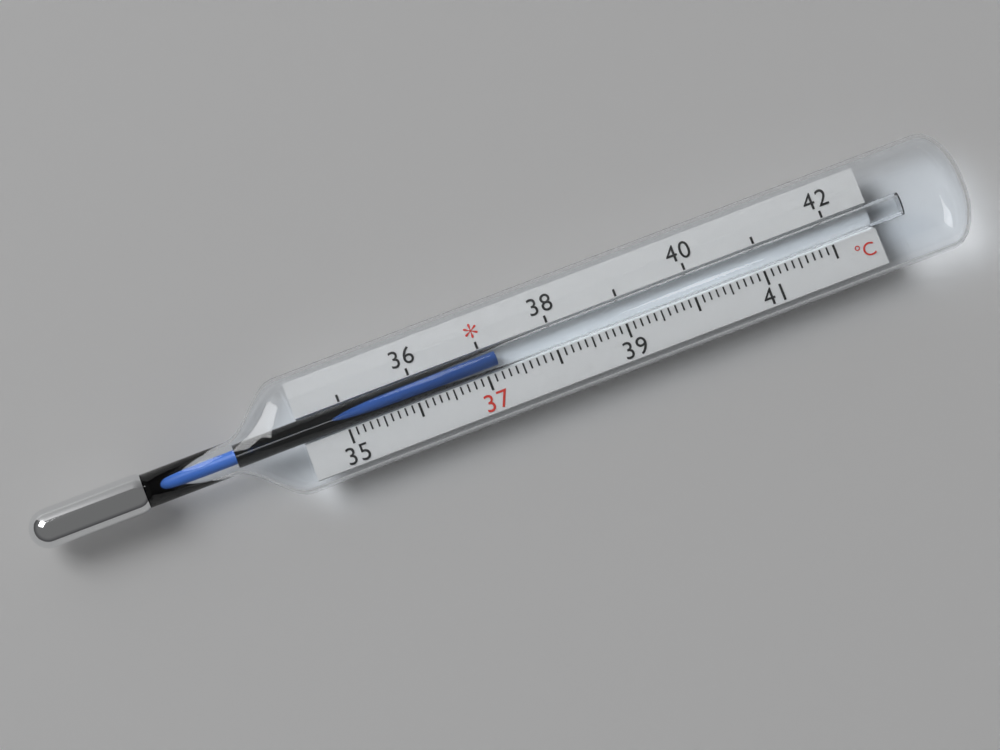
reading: 37.2 °C
